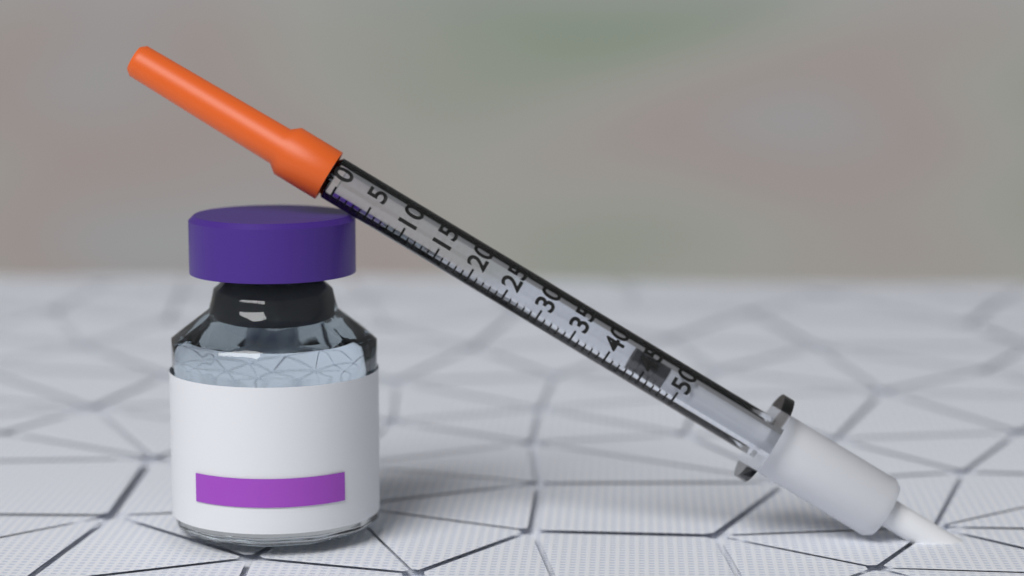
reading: 43 (no unit)
